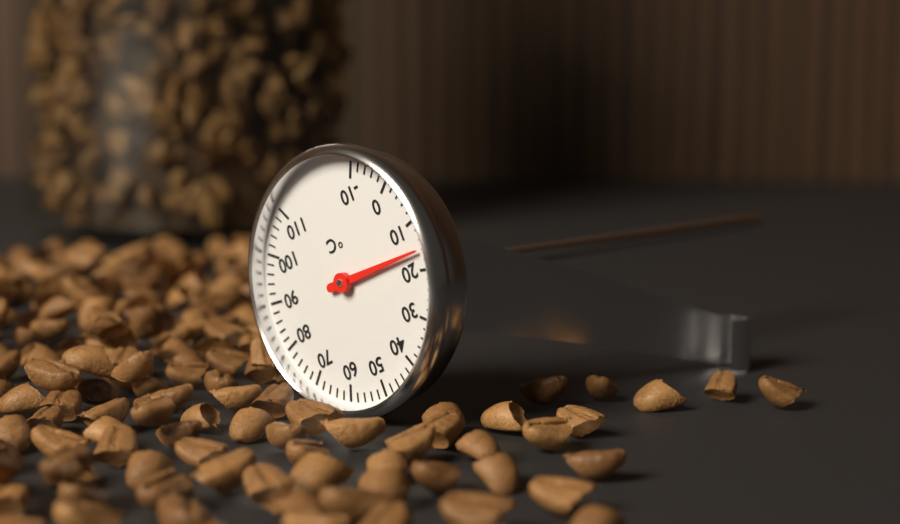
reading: 16 °C
